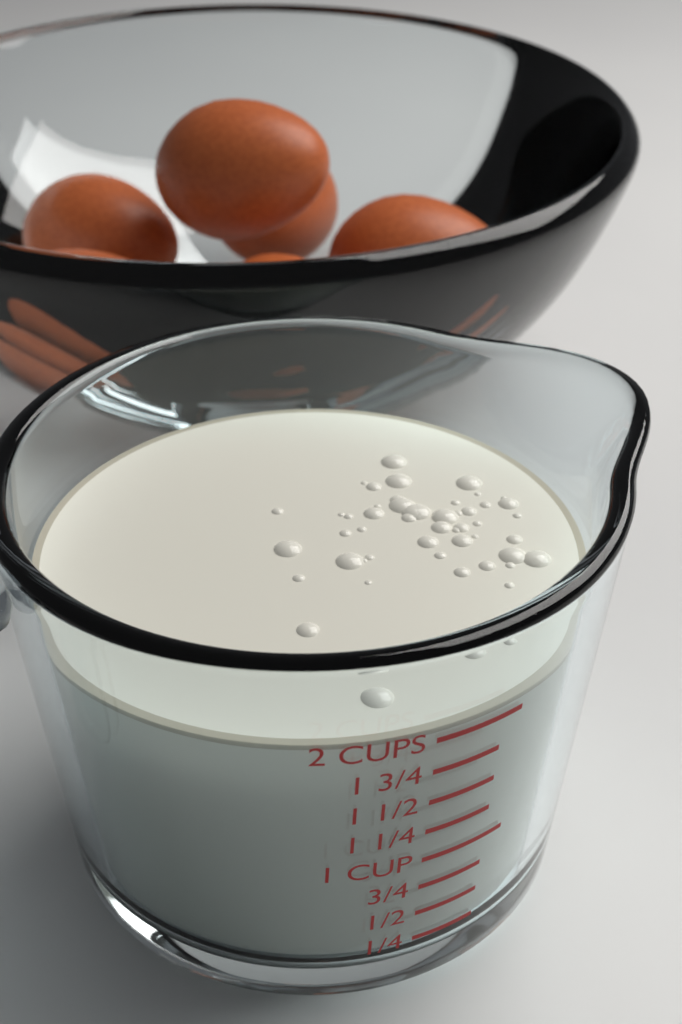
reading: 2.00 cups
